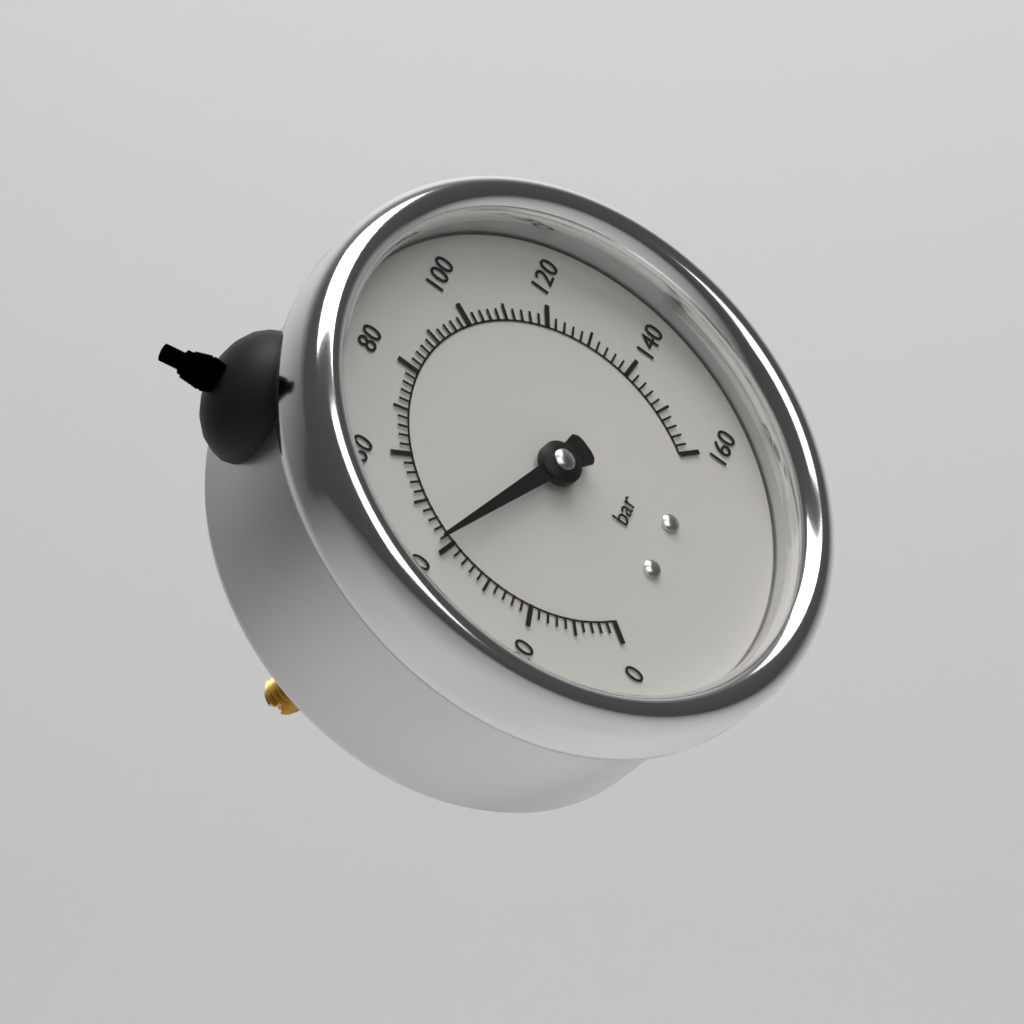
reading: 42 bar
